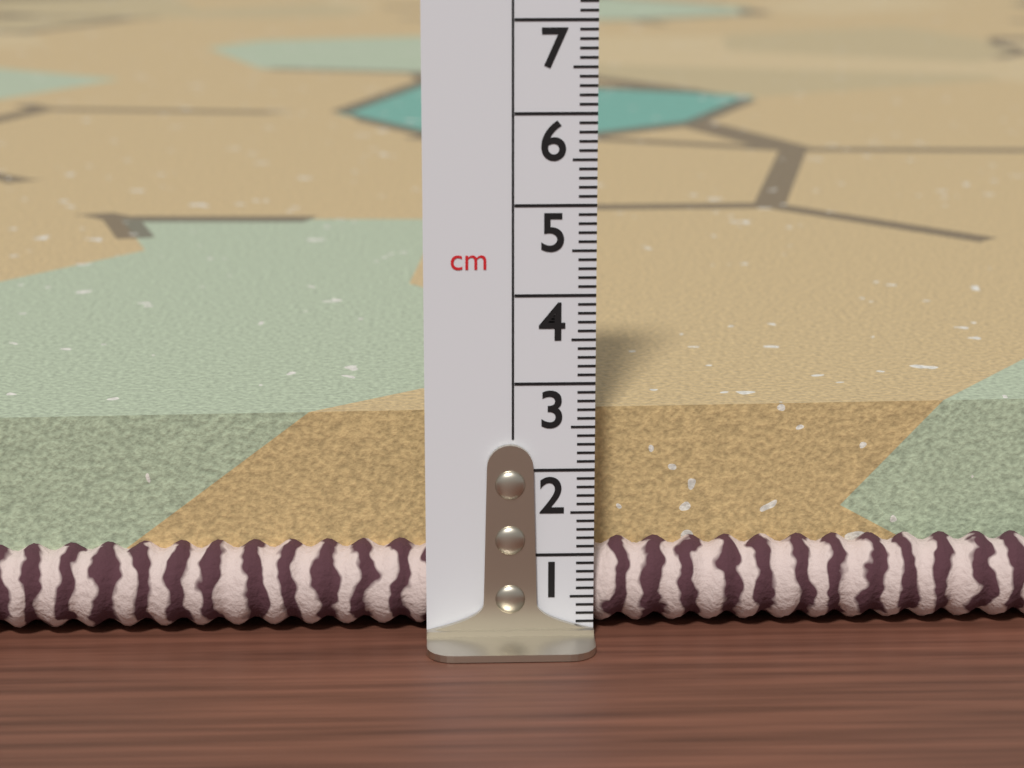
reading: 2.5 cm
